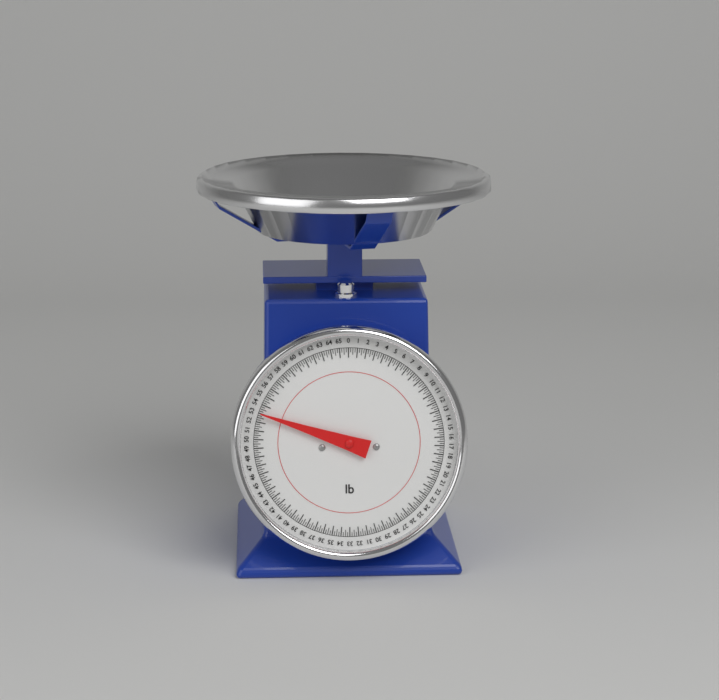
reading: 53.00 lb
